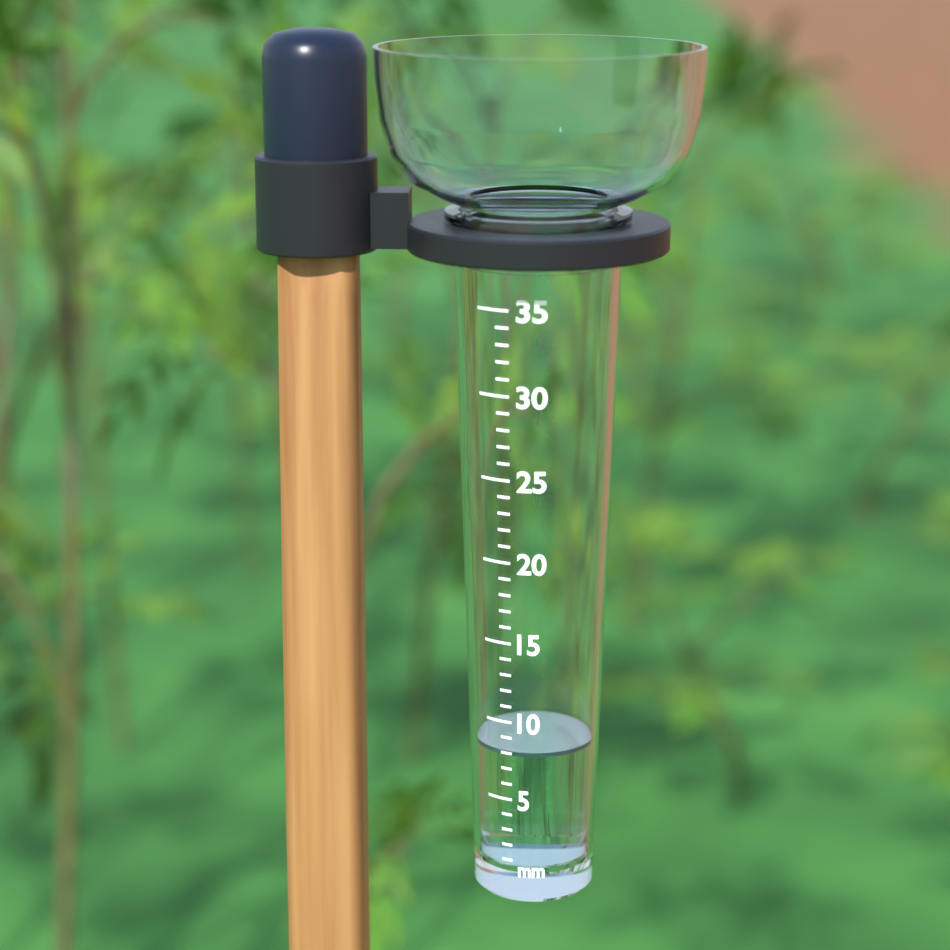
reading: 8 mm
